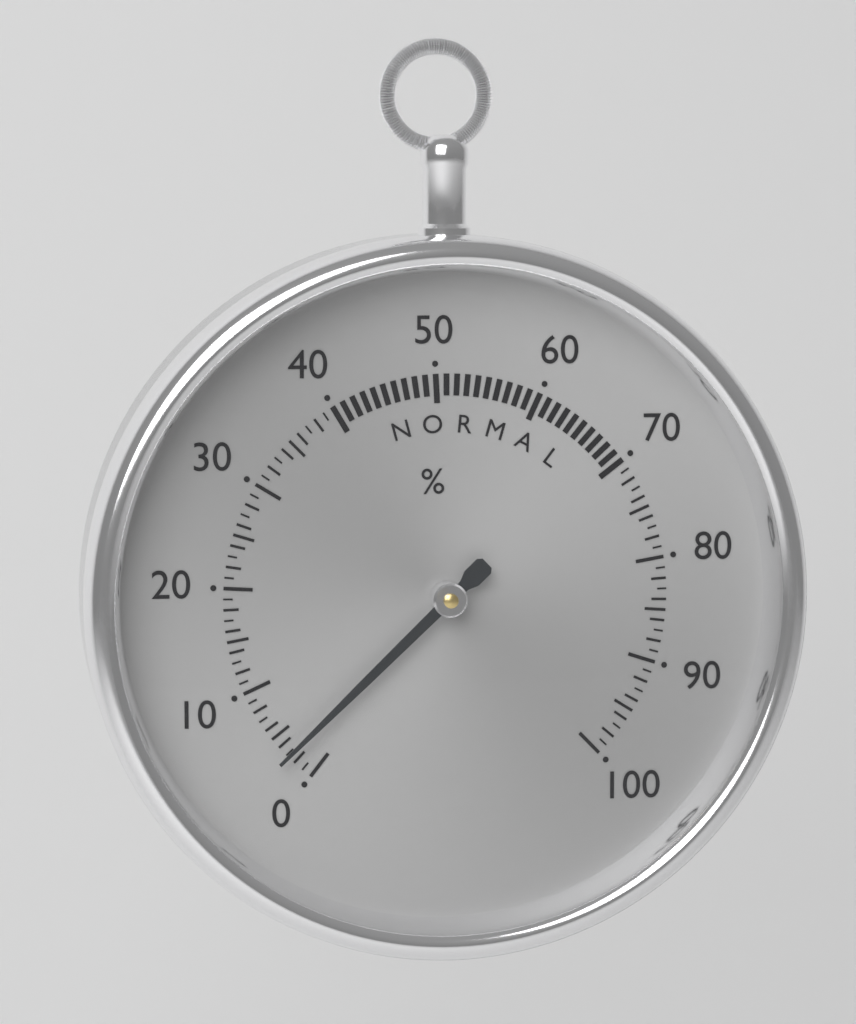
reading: 3 %
